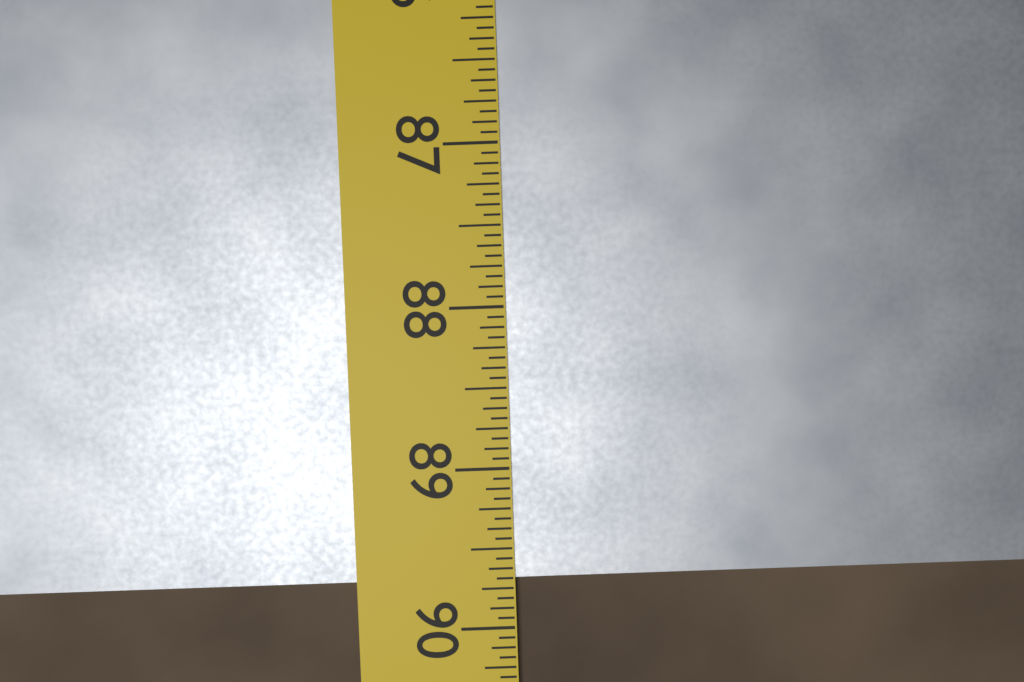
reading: 89.6875 in
